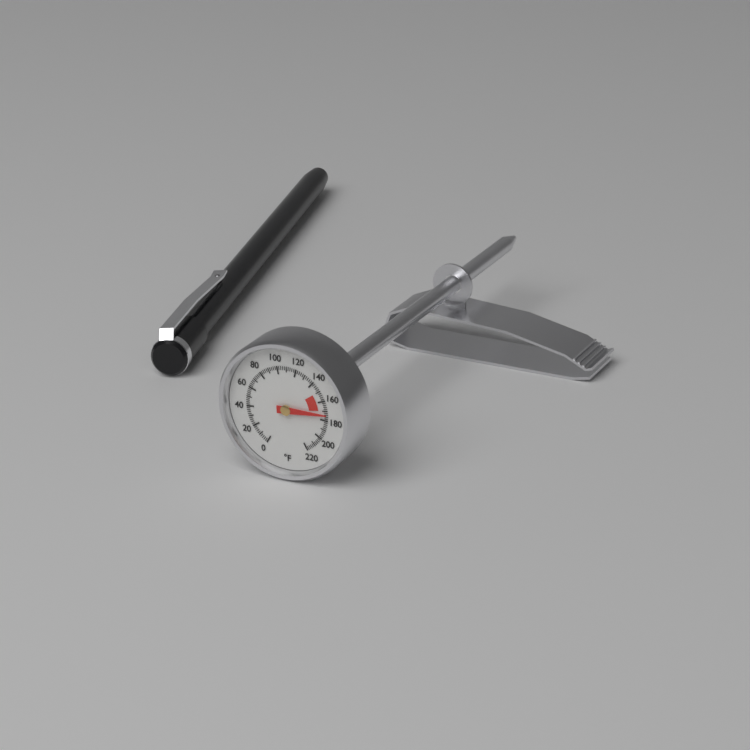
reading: 174 °F
